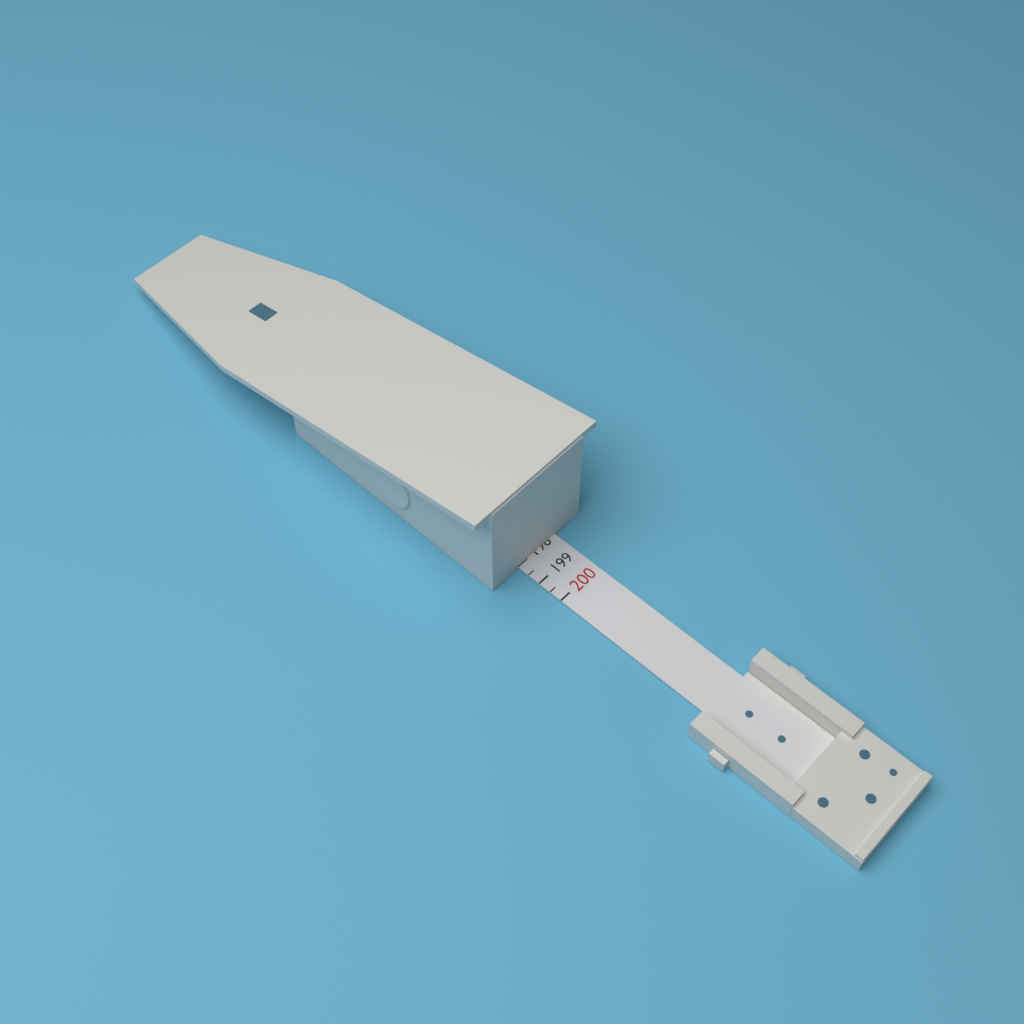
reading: 198.0 (no unit)
